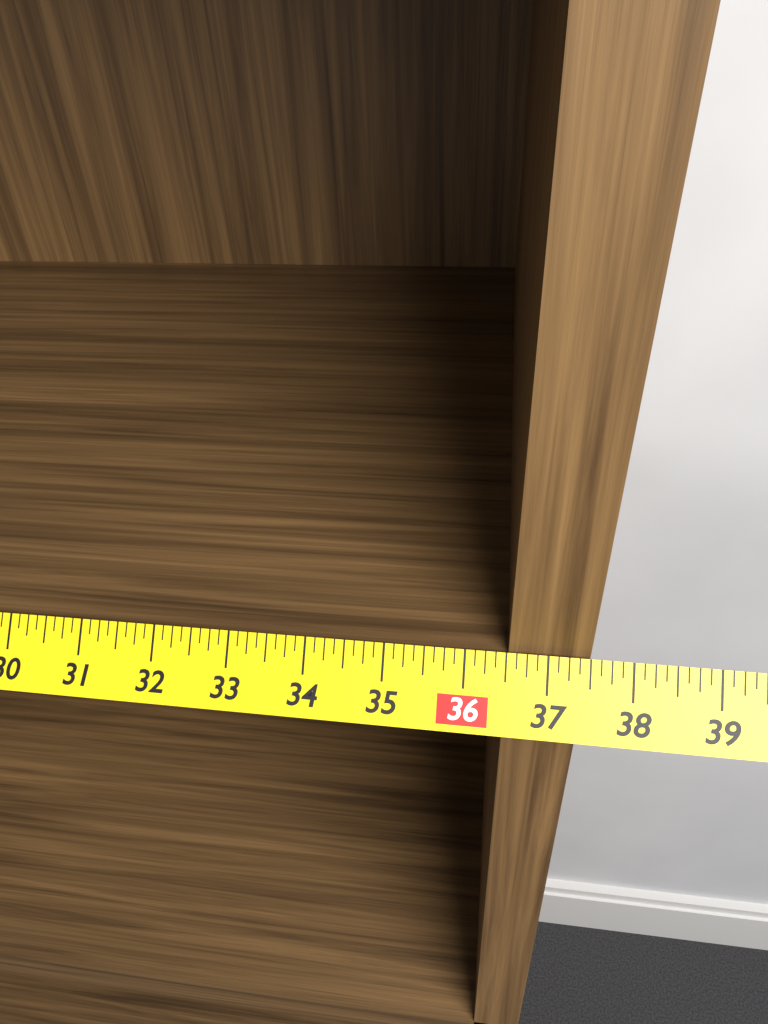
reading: 37.500 in
